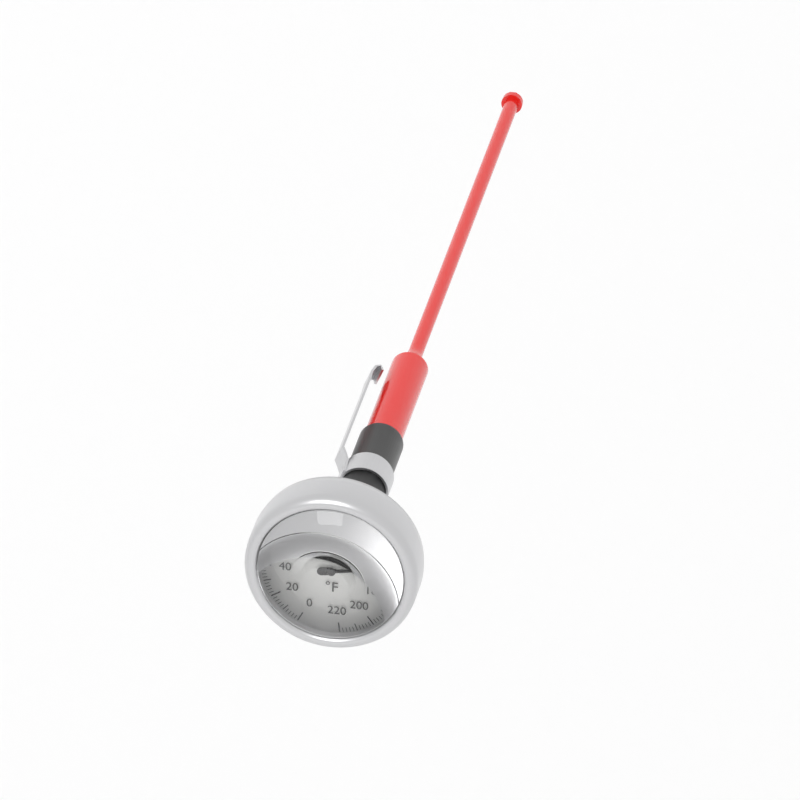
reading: 158 °F
